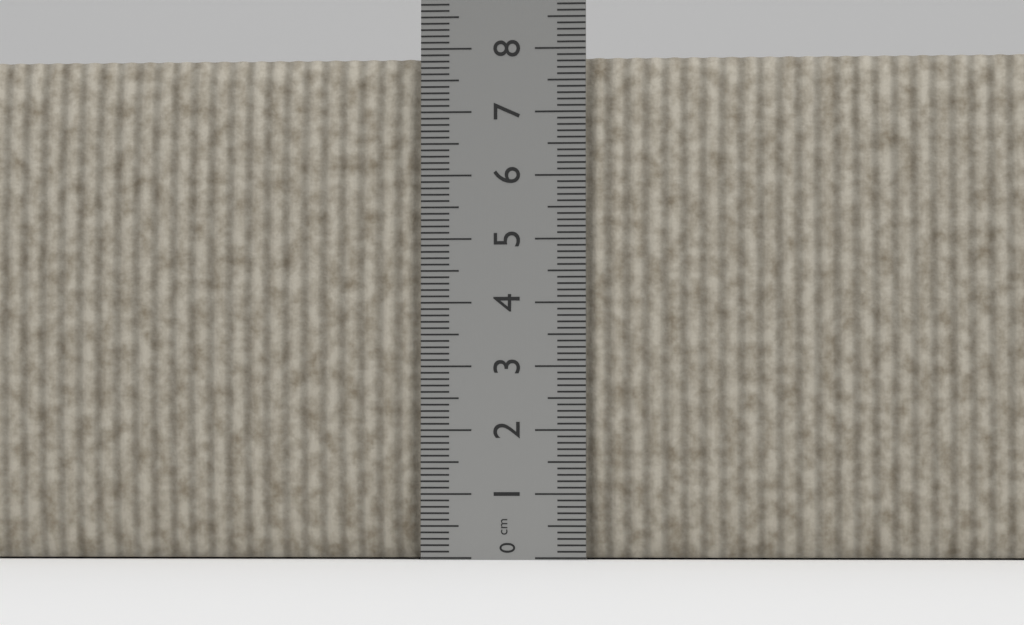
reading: 7.9 cm
